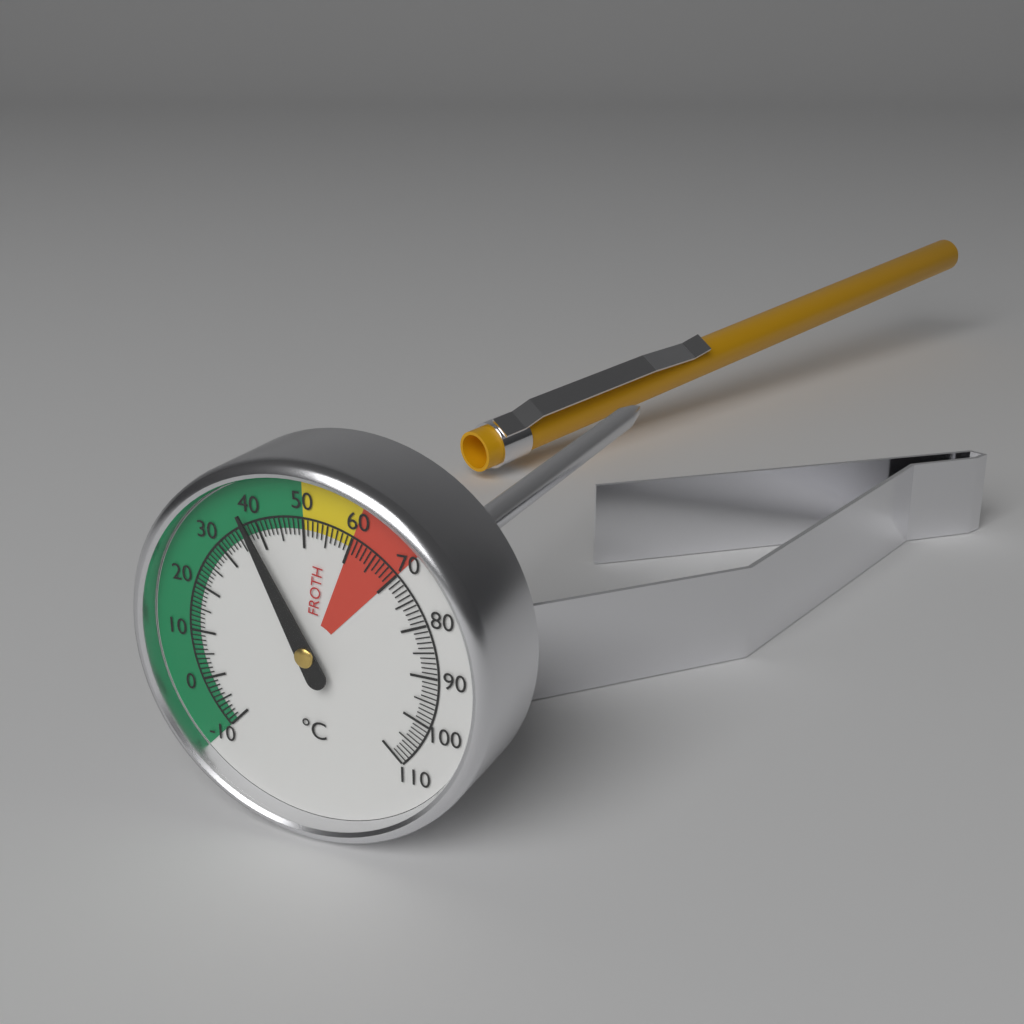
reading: 38 °C
